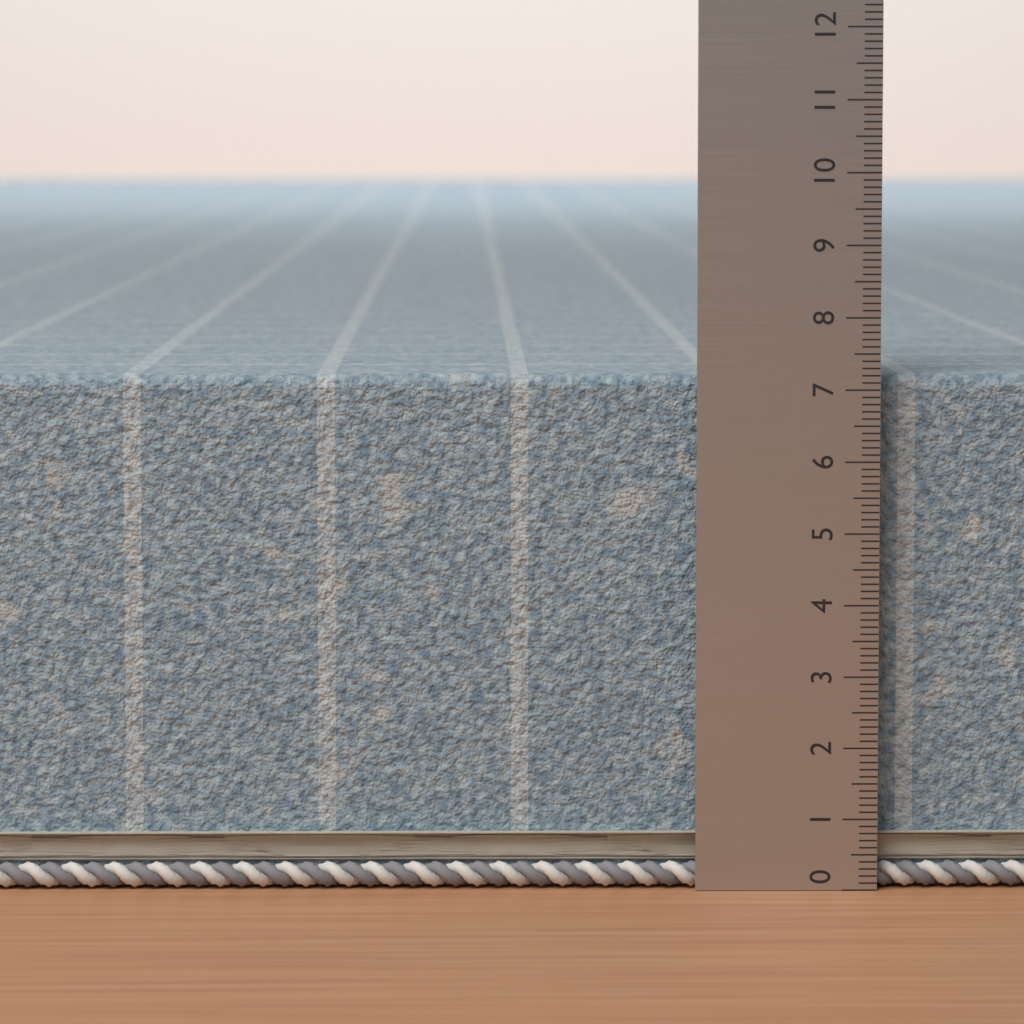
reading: 7.2 (no unit)
